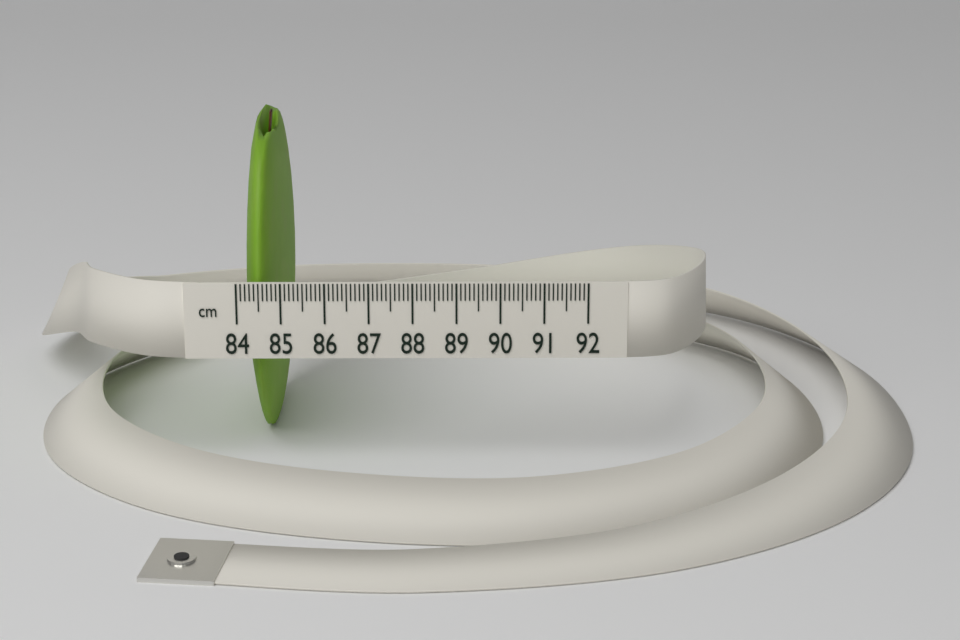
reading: 85.0 cm
